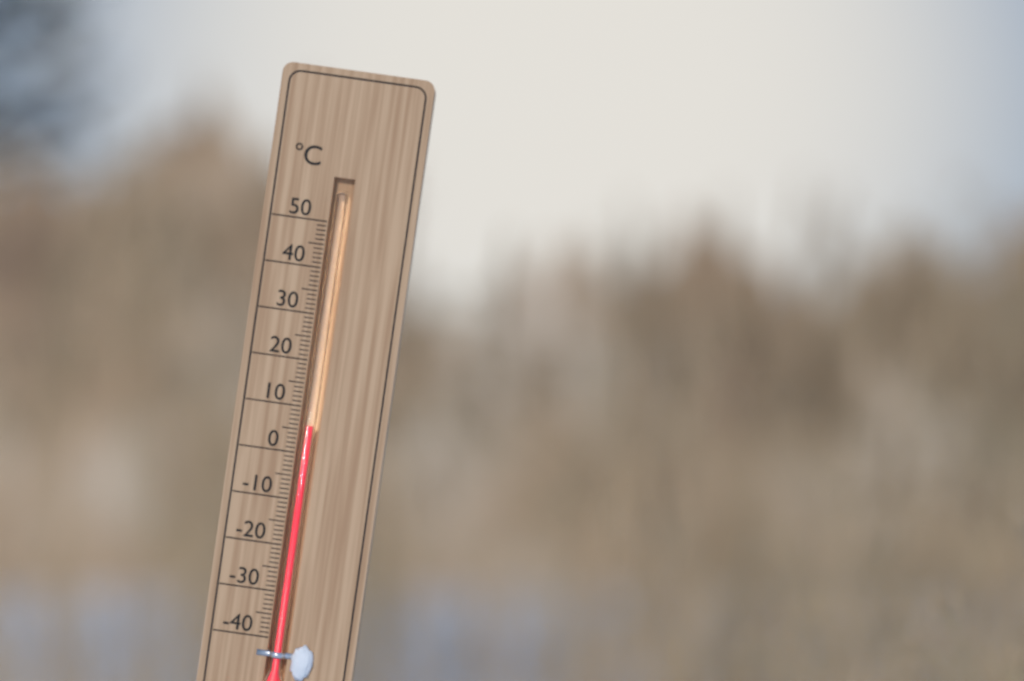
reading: 6 °C
